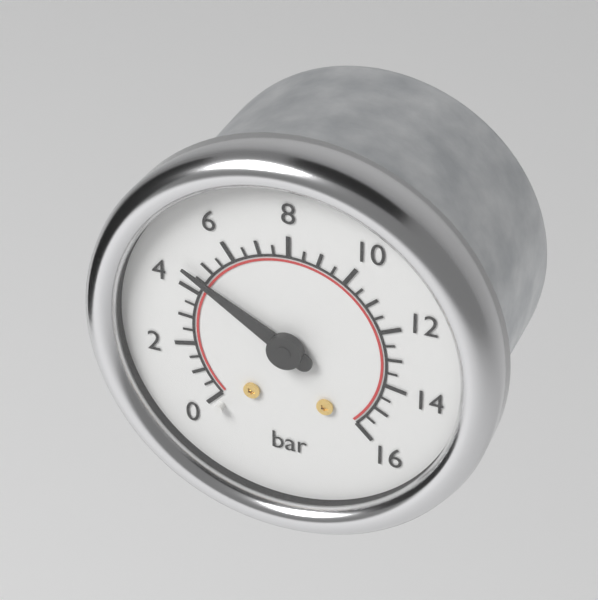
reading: 4.5 bar
